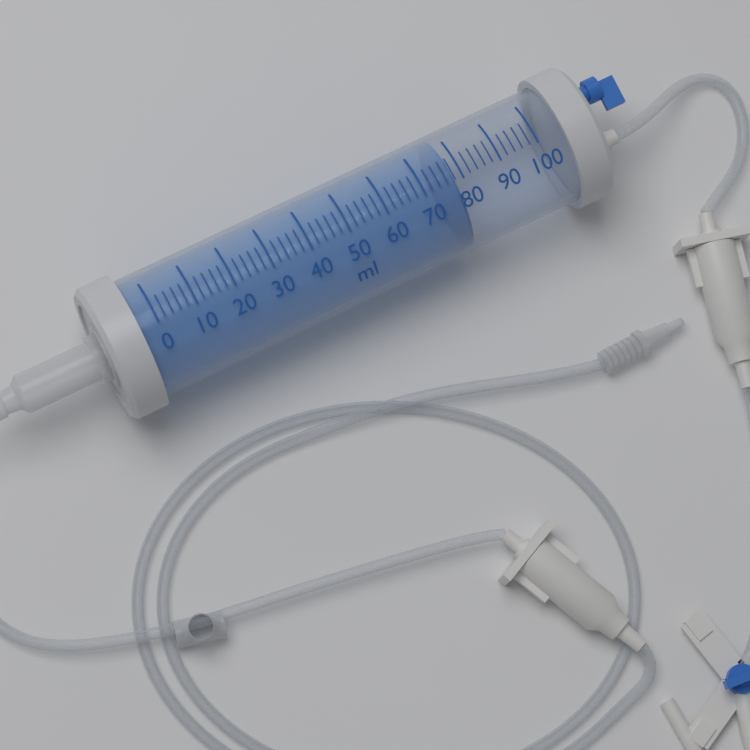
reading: 78 ml
